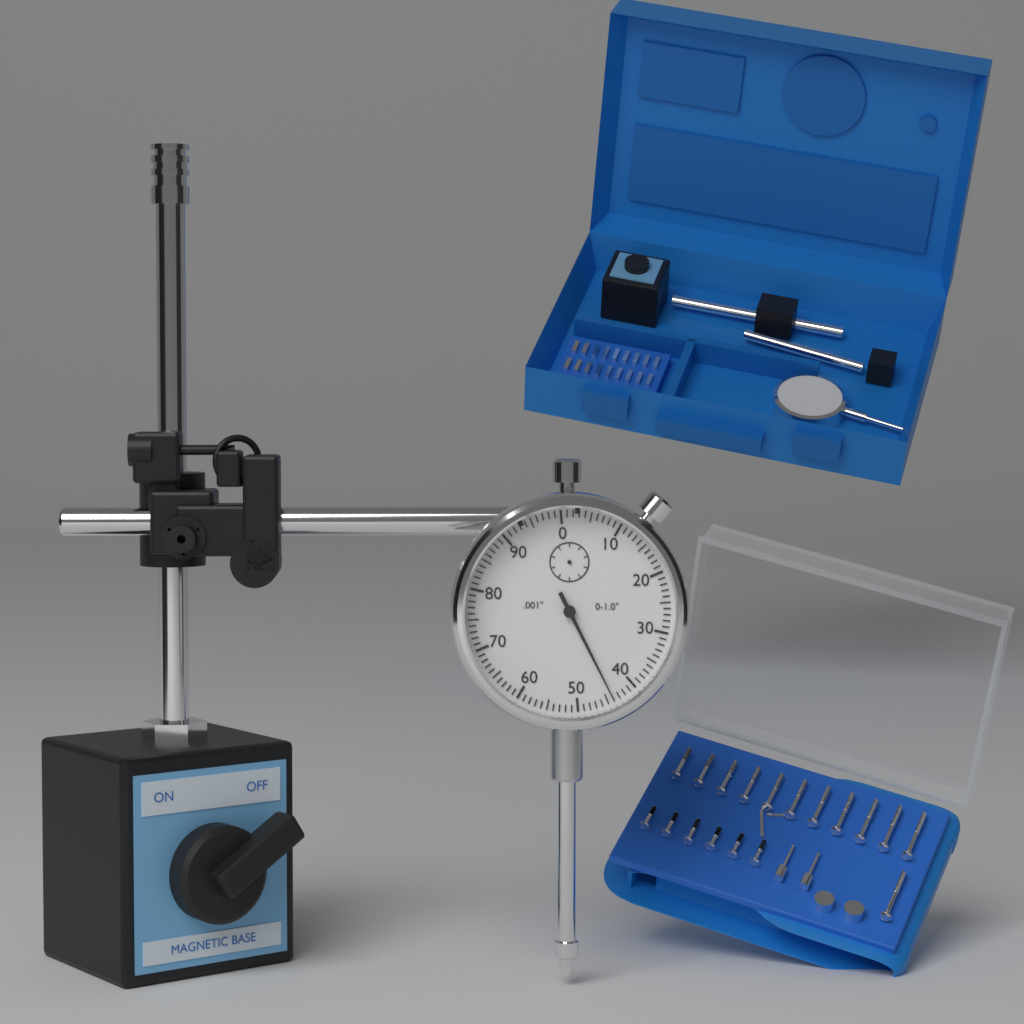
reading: 0.044 in
